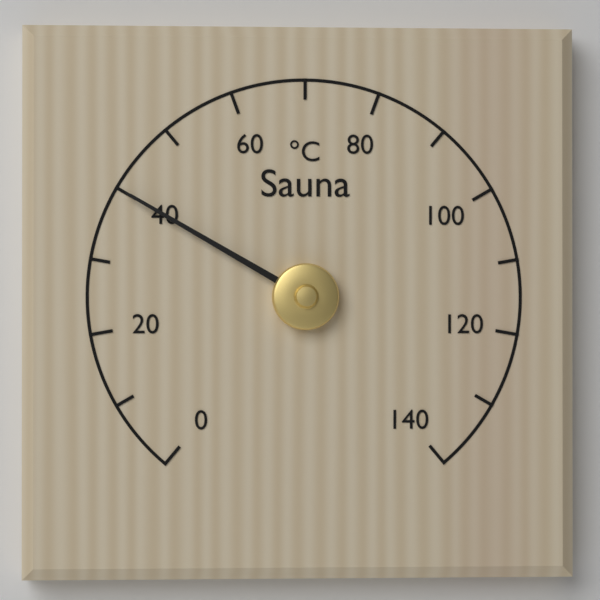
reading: 40 °C
